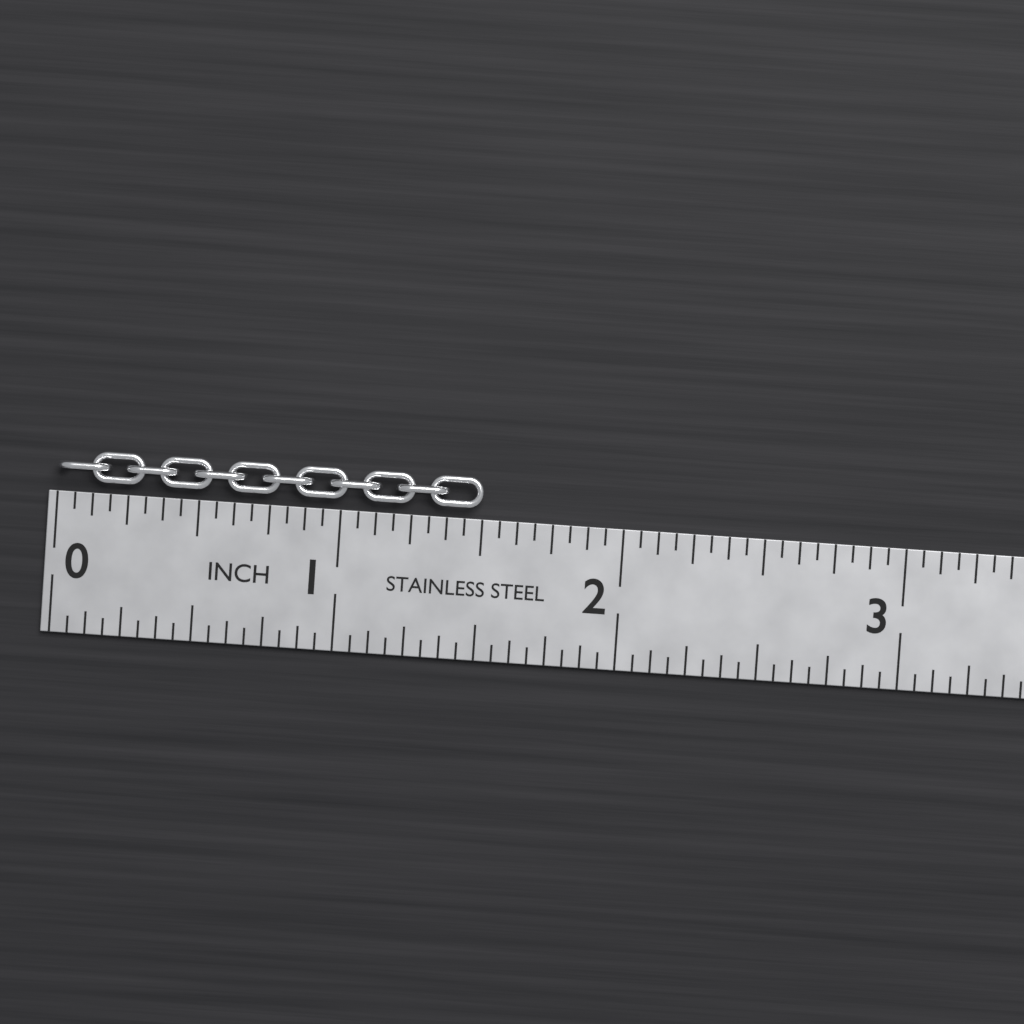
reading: 1.5000 in
